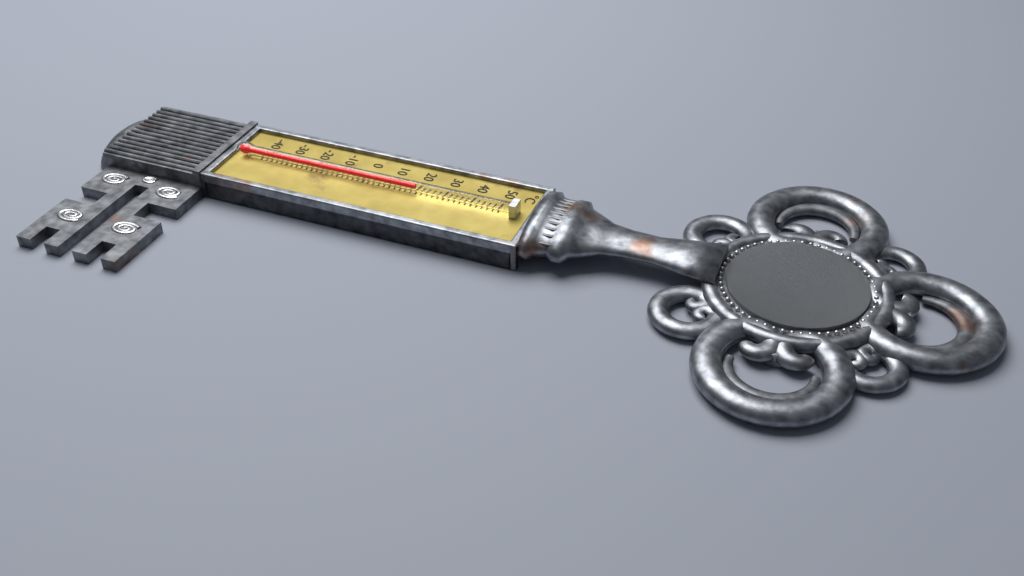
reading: 20 °C
